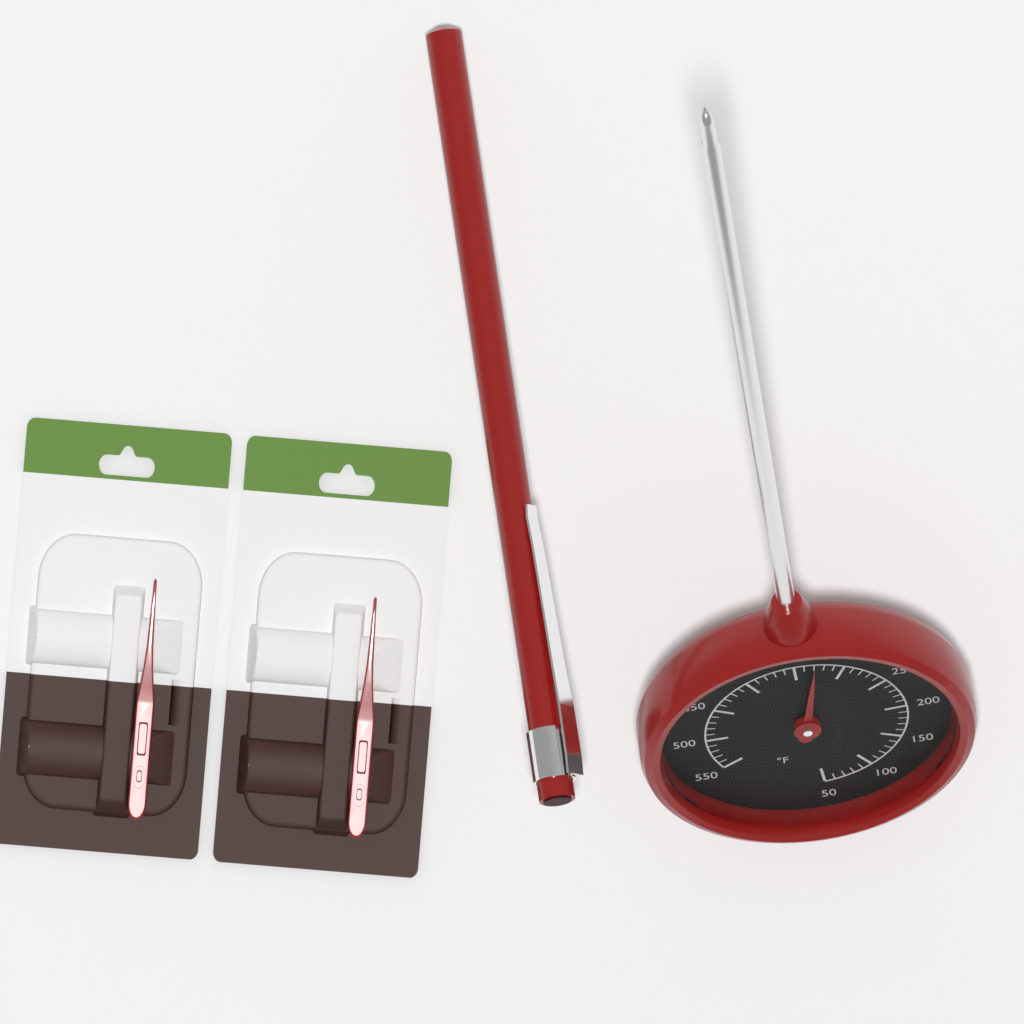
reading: 330 °F
